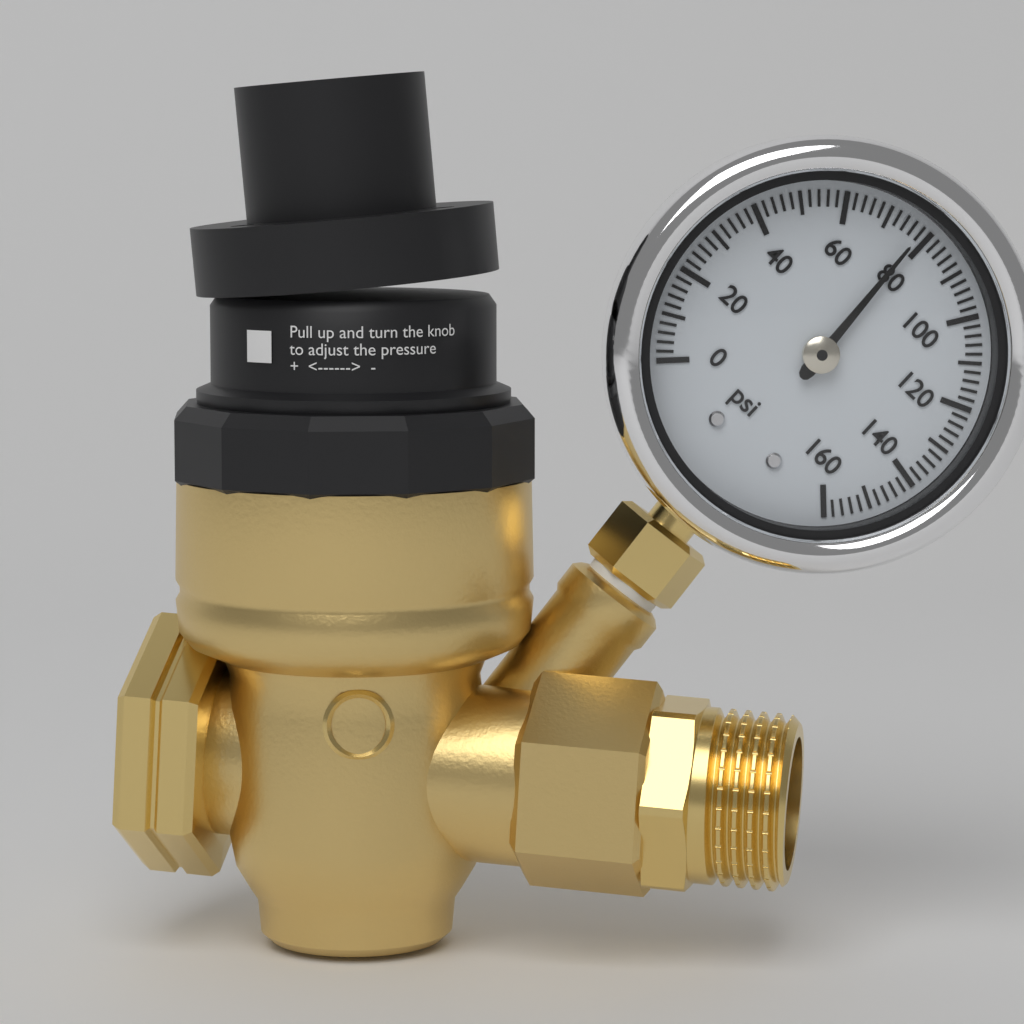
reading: 78 psi
